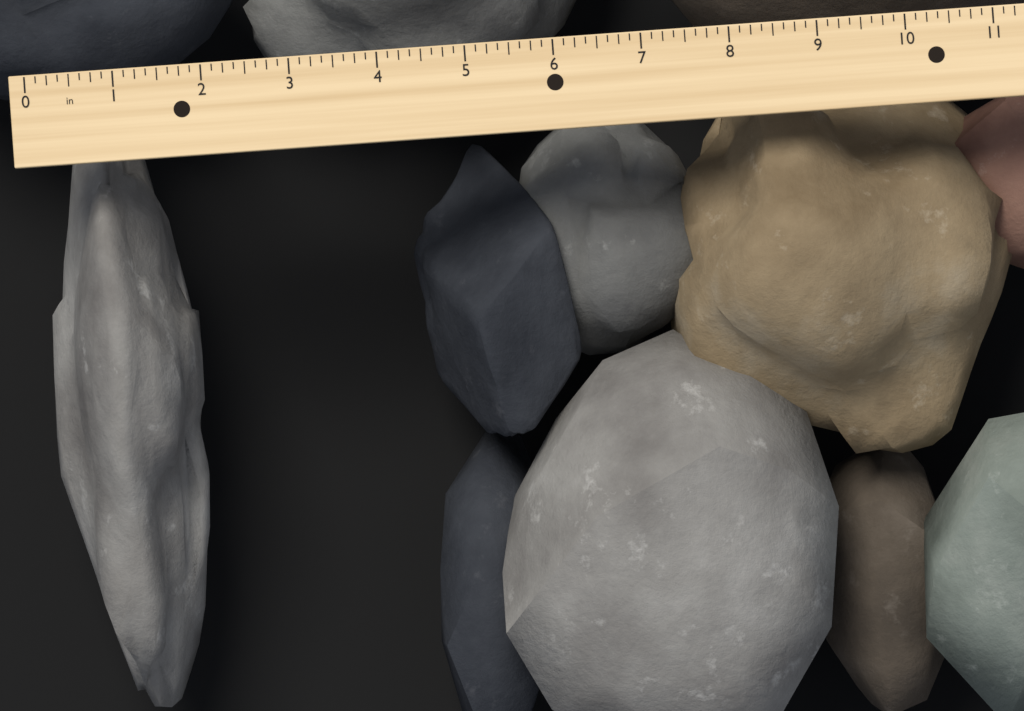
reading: 1.750 in
